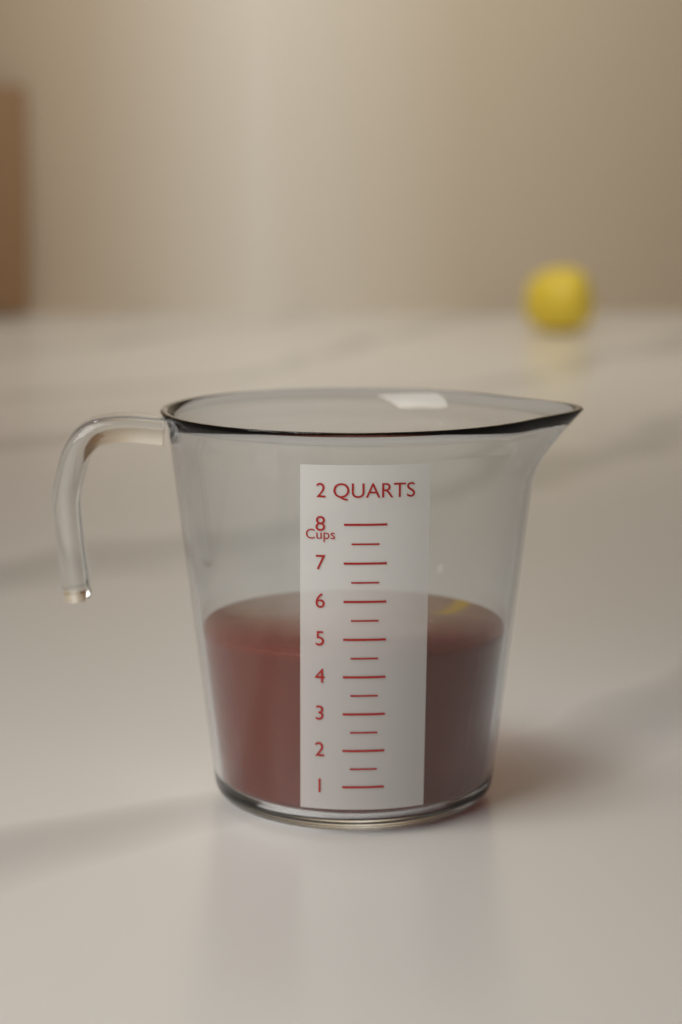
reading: 4.5 cups
